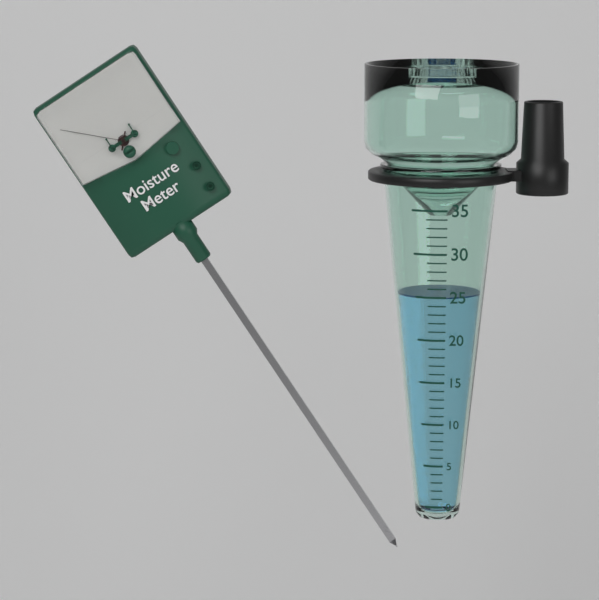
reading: 25 (no unit)
